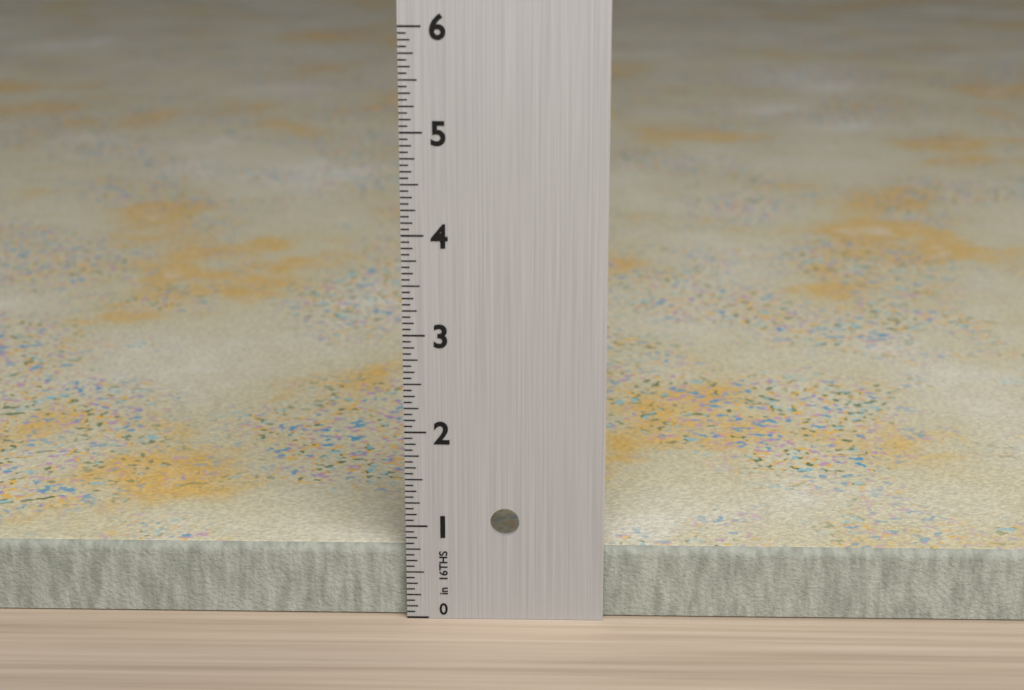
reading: 0.7500 in
